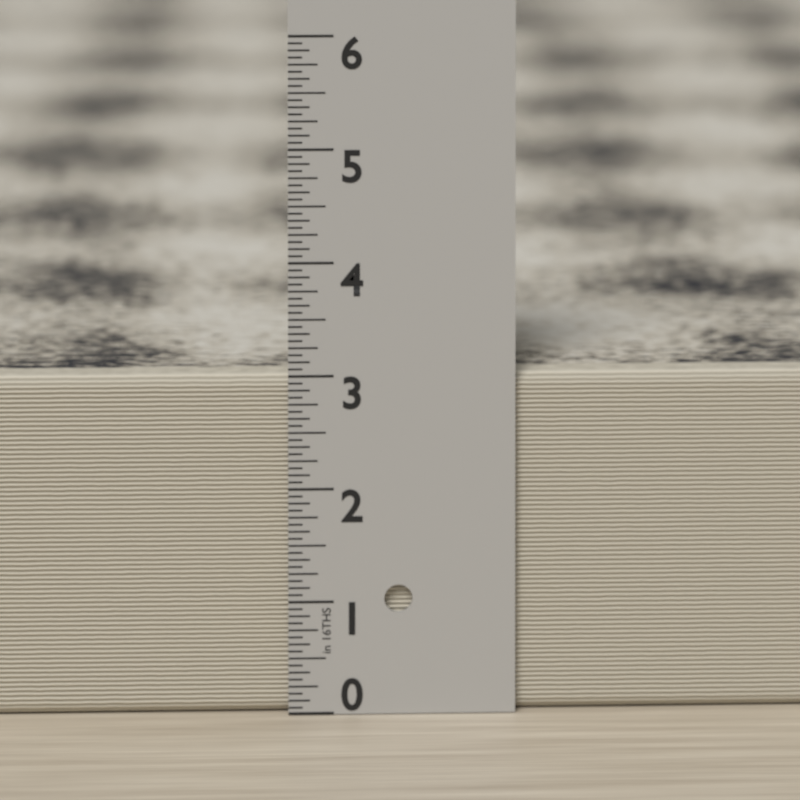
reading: 3.0000 in
